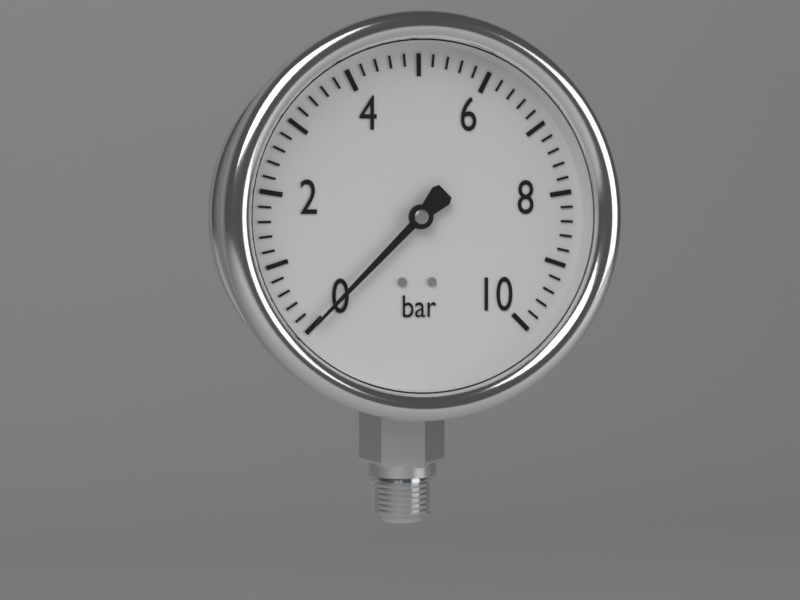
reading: 0.0 bar
